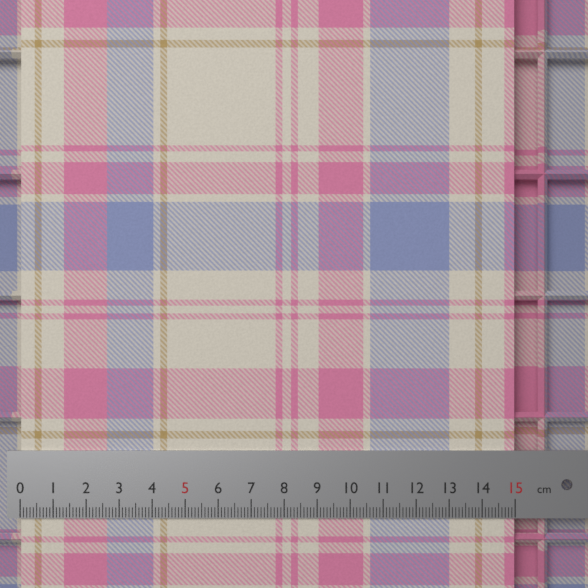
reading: 15.0 cm
